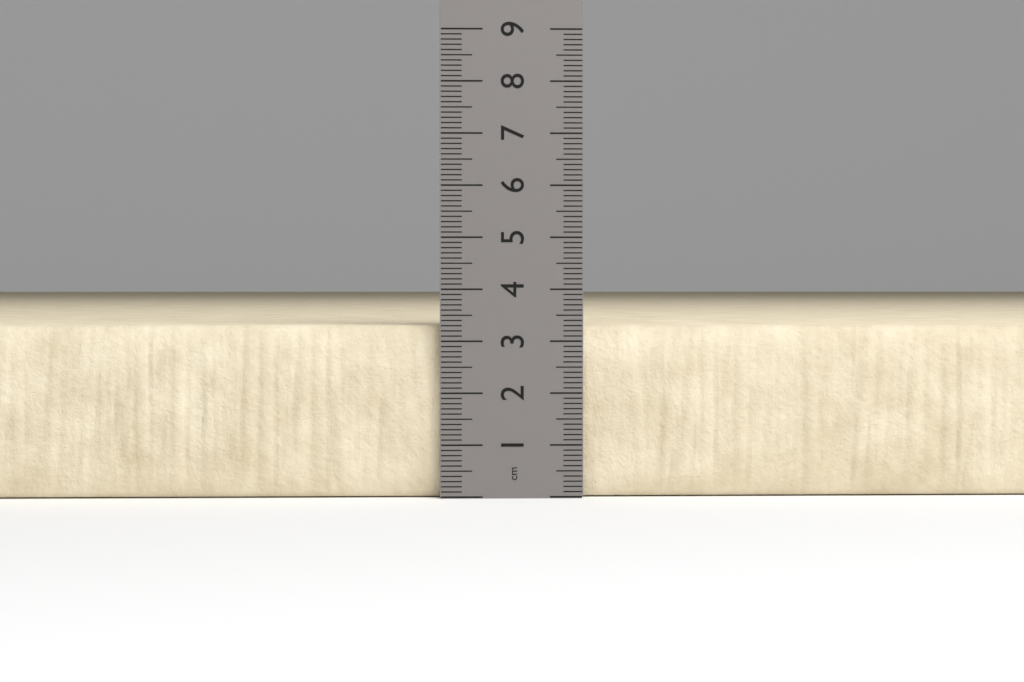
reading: 3.3 cm
